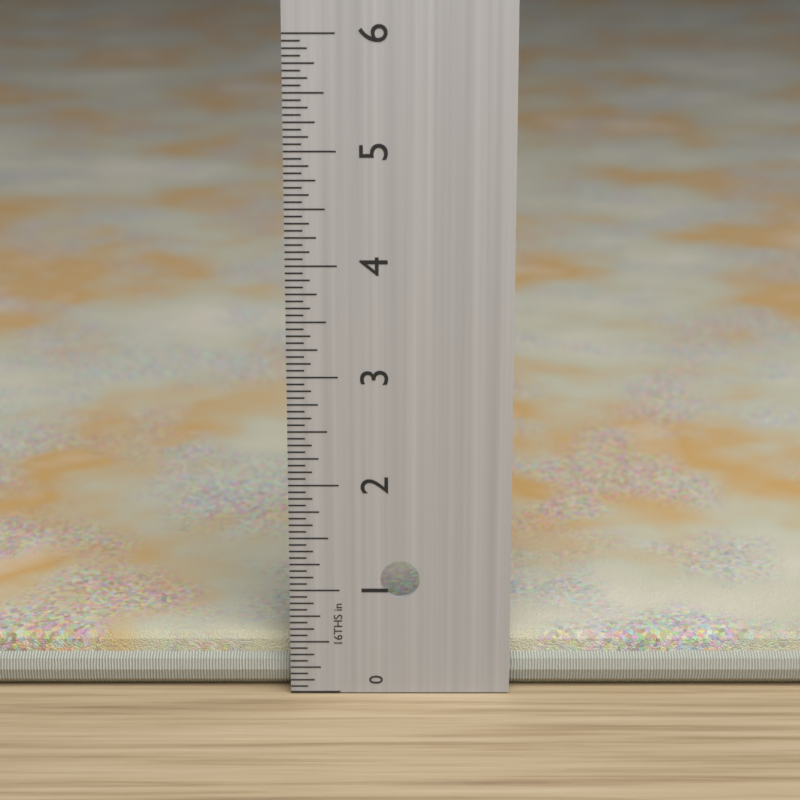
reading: 0.5000 in
